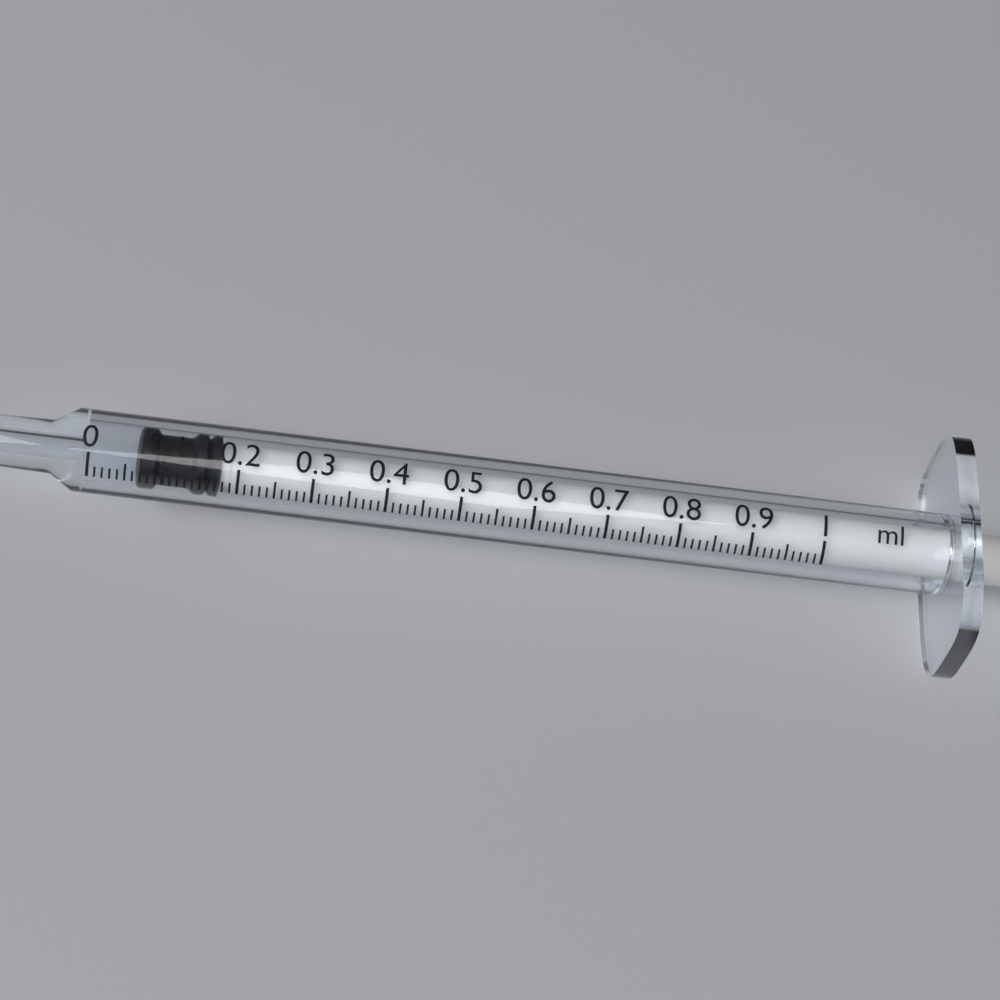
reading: 0.07 ml
